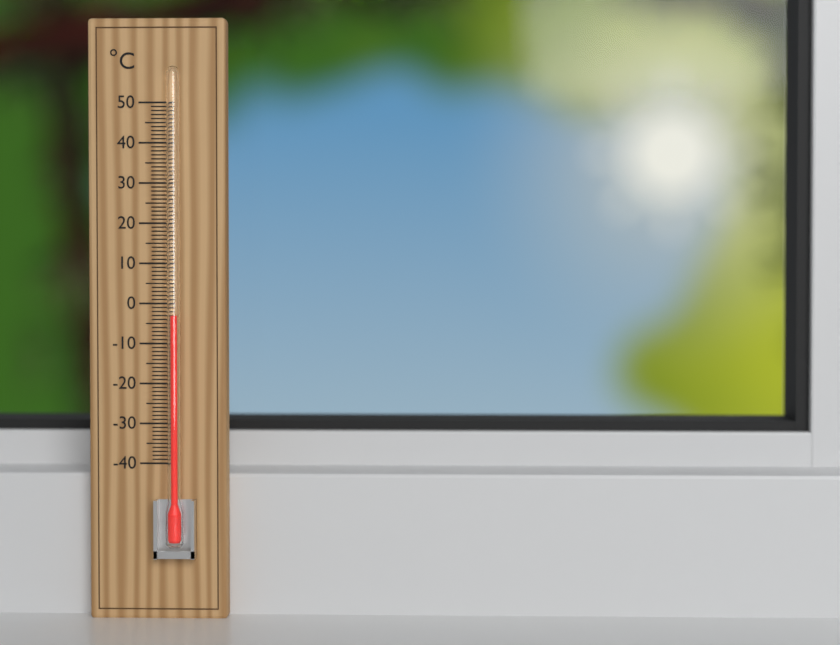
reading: -3 °C
